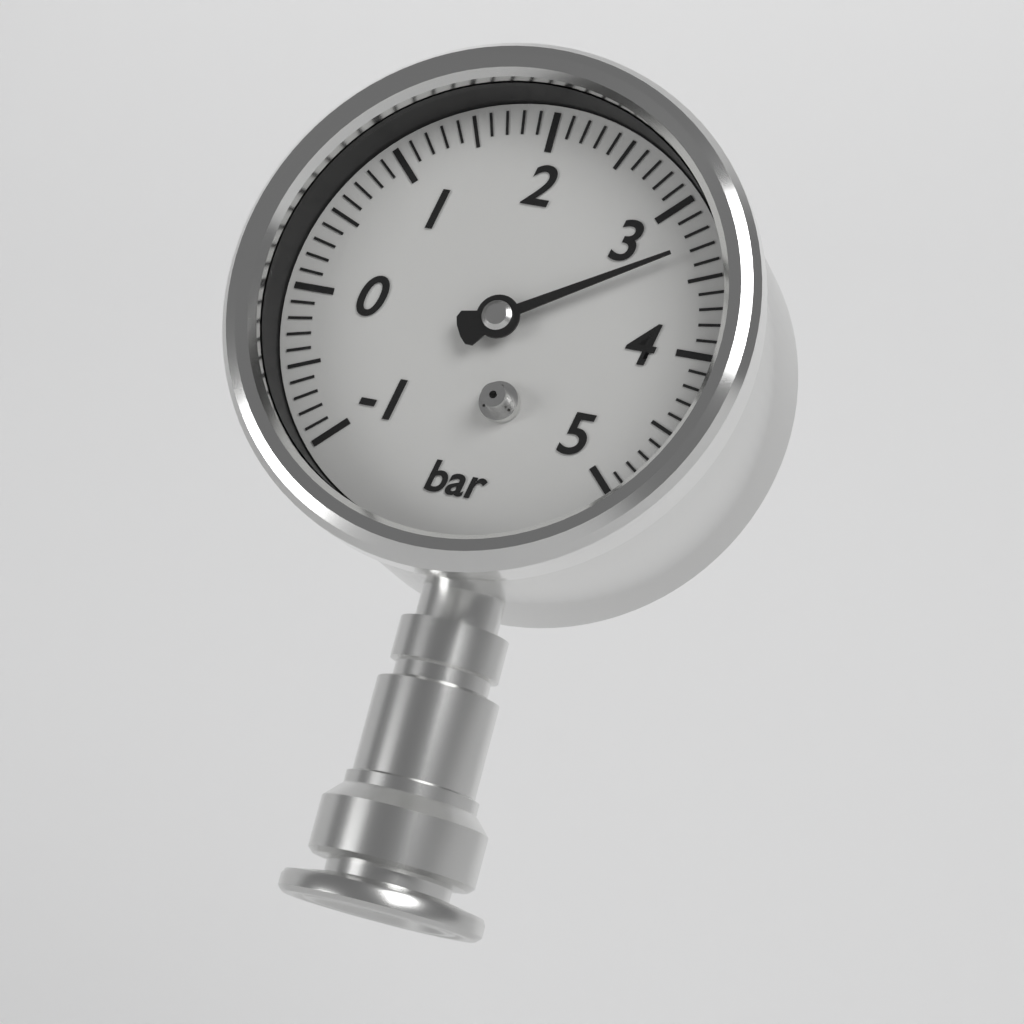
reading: 3.3 bar
